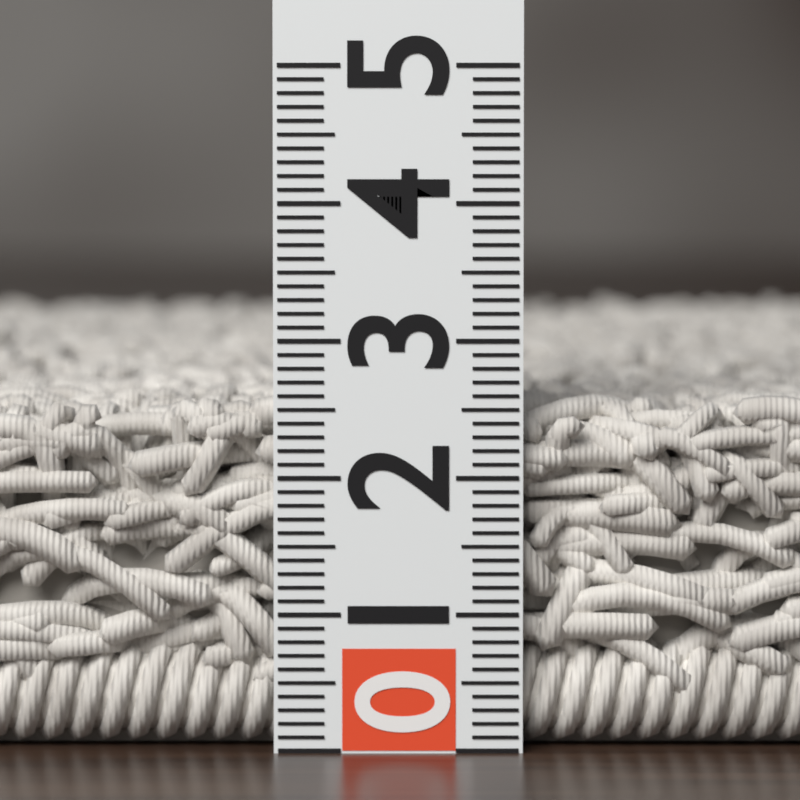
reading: 2.6 (no unit)
